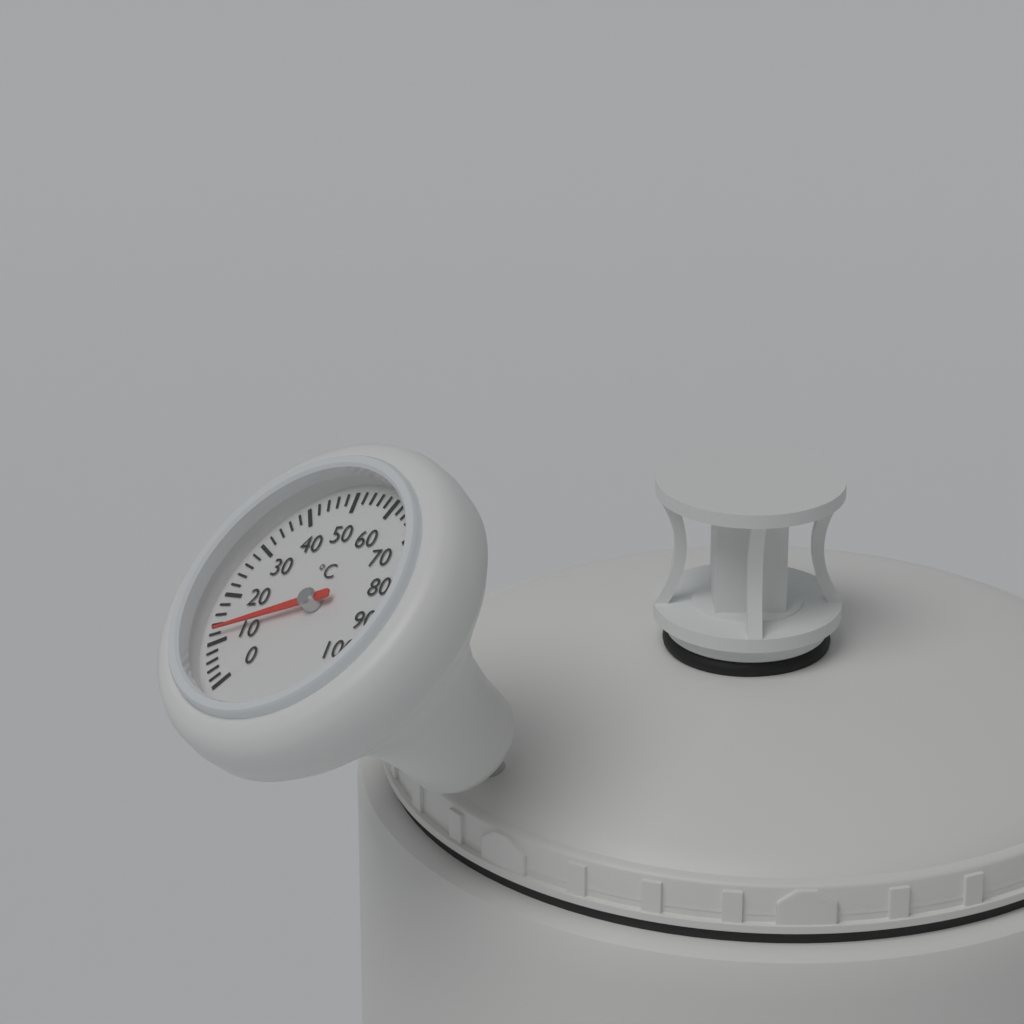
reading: 12 °C
